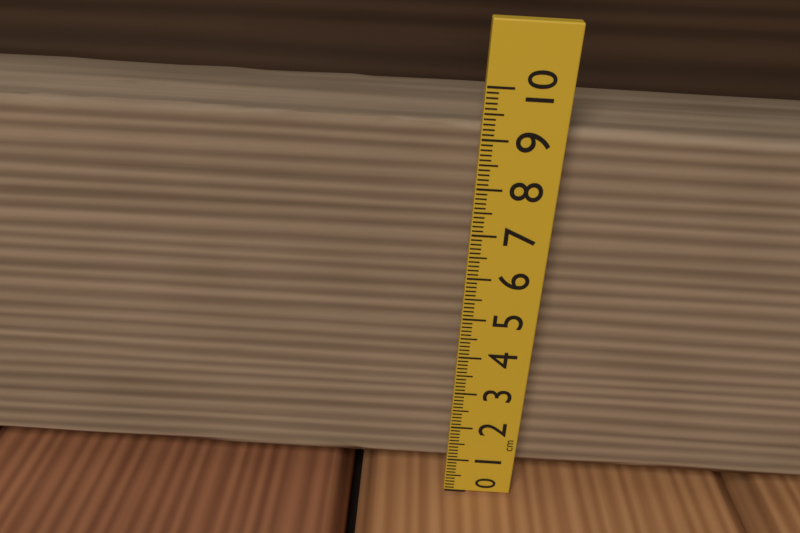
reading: 9.5 cm
